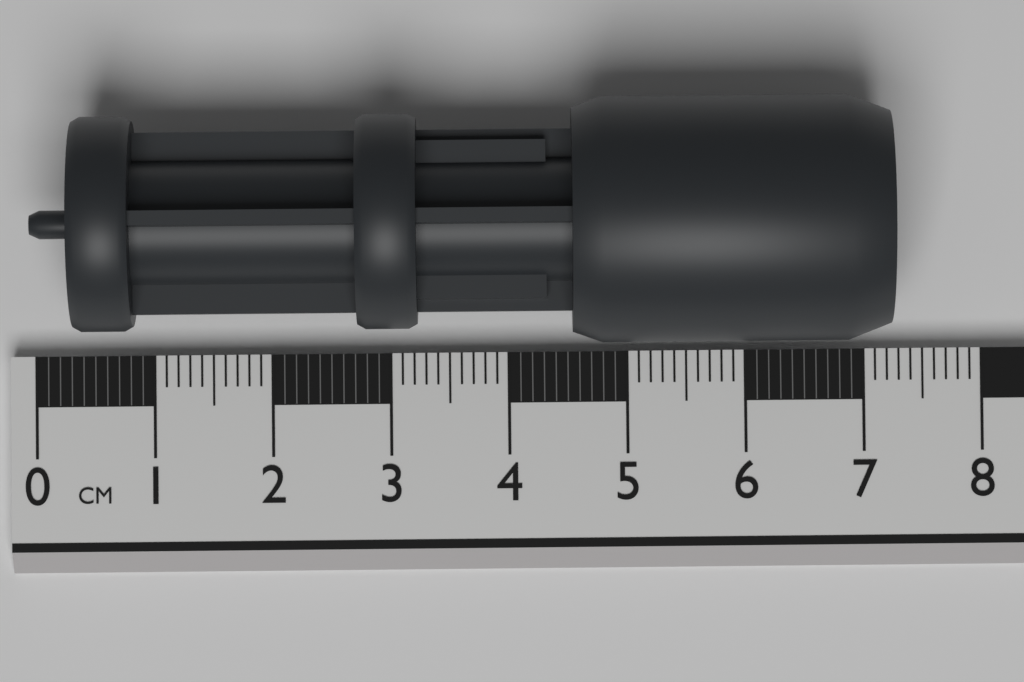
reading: 7.2 cm
